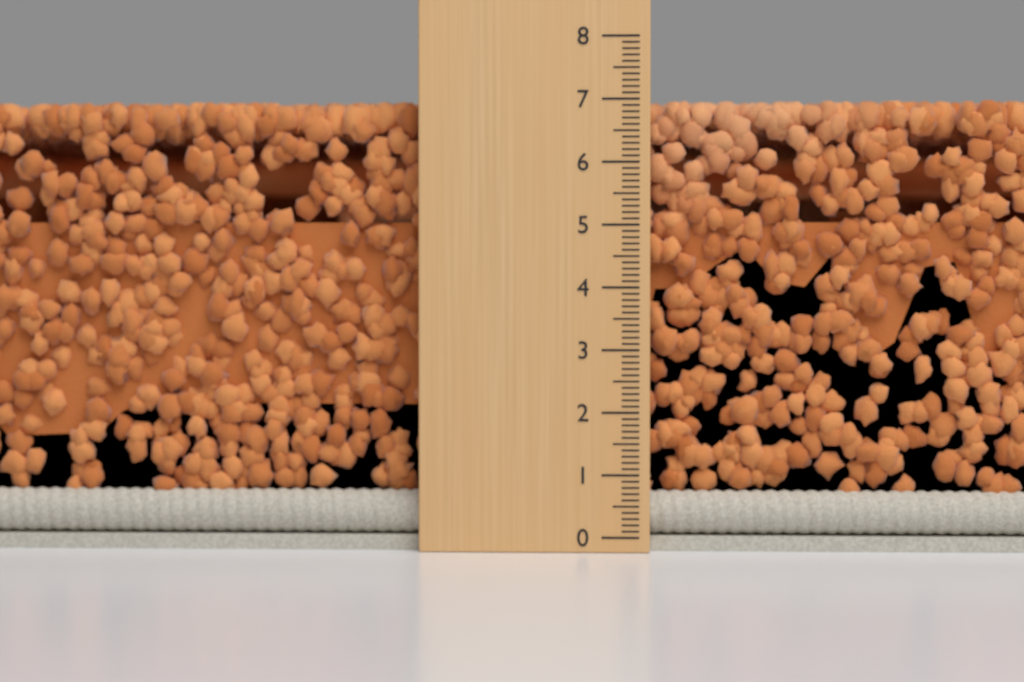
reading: 7.0 (no unit)
